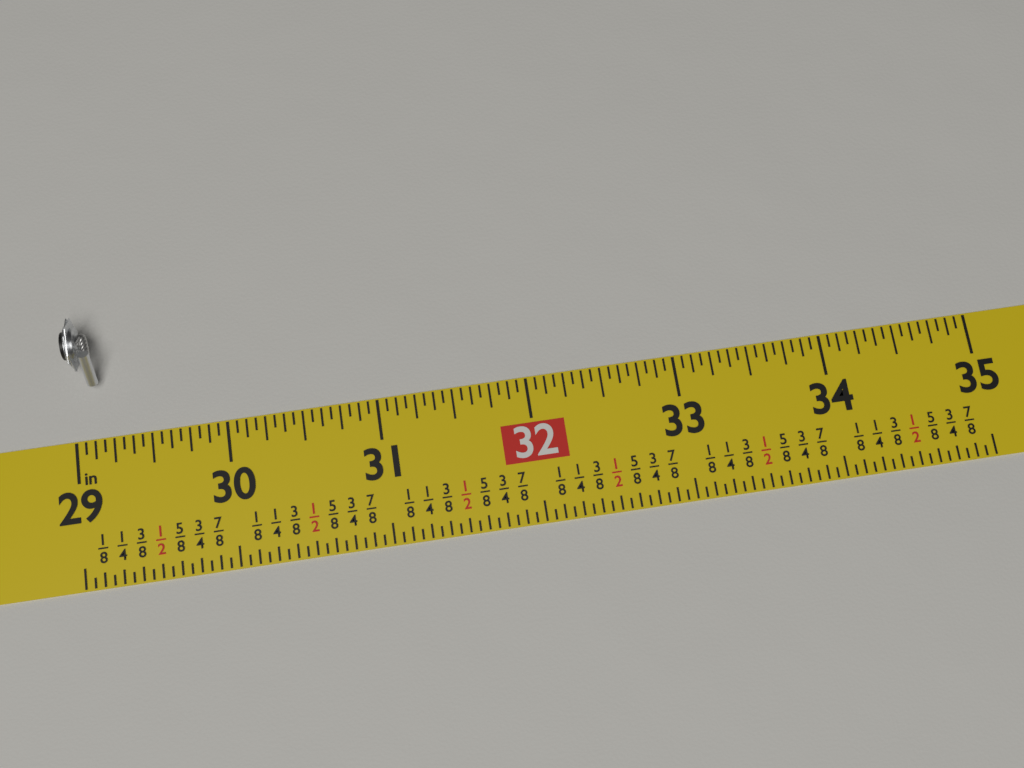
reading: 29.1875 in
